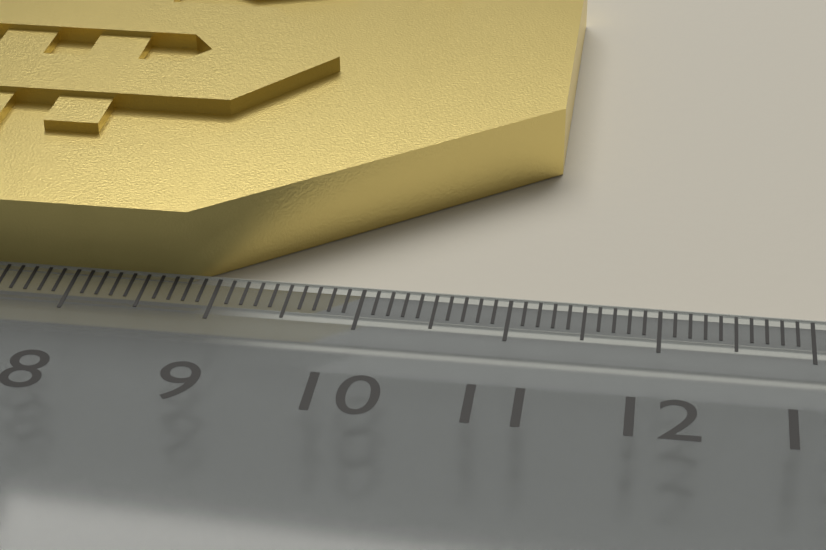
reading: 11.2 cm
